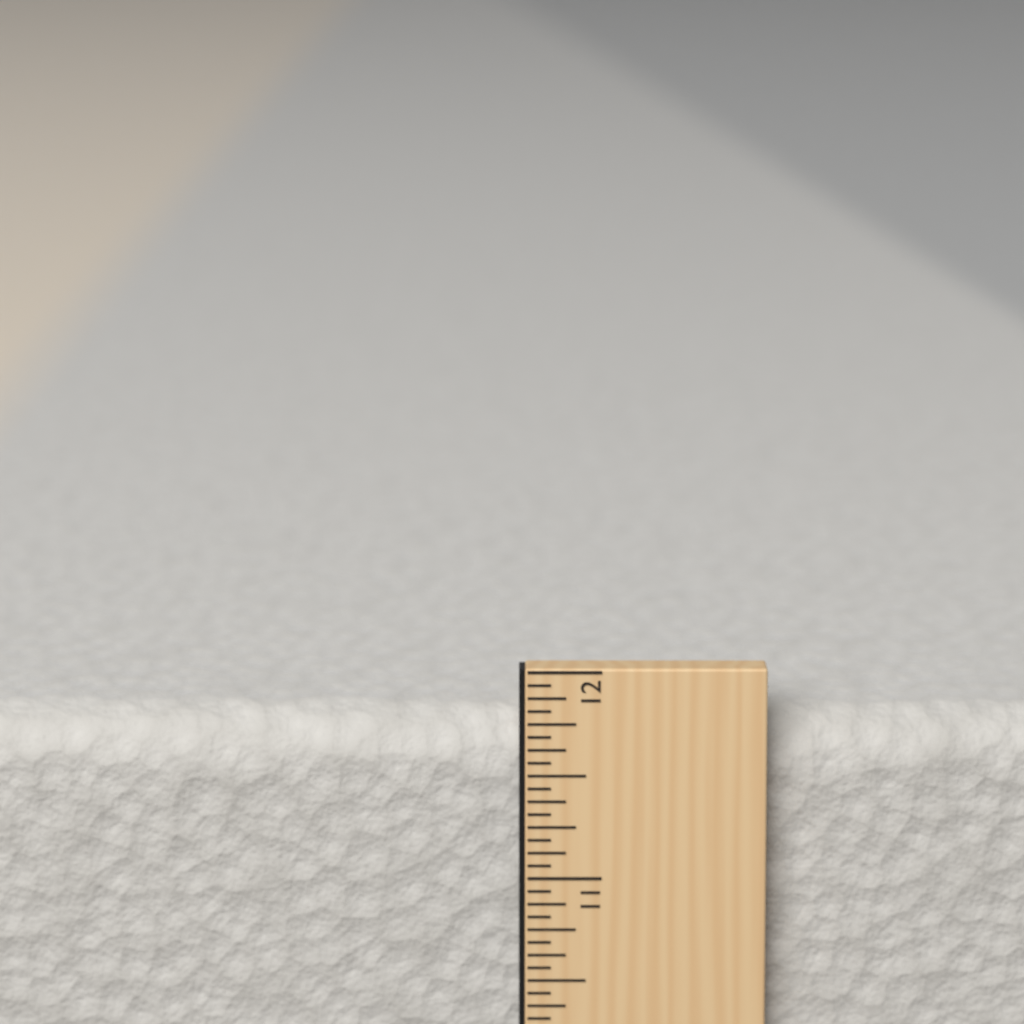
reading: 11.7500 in
